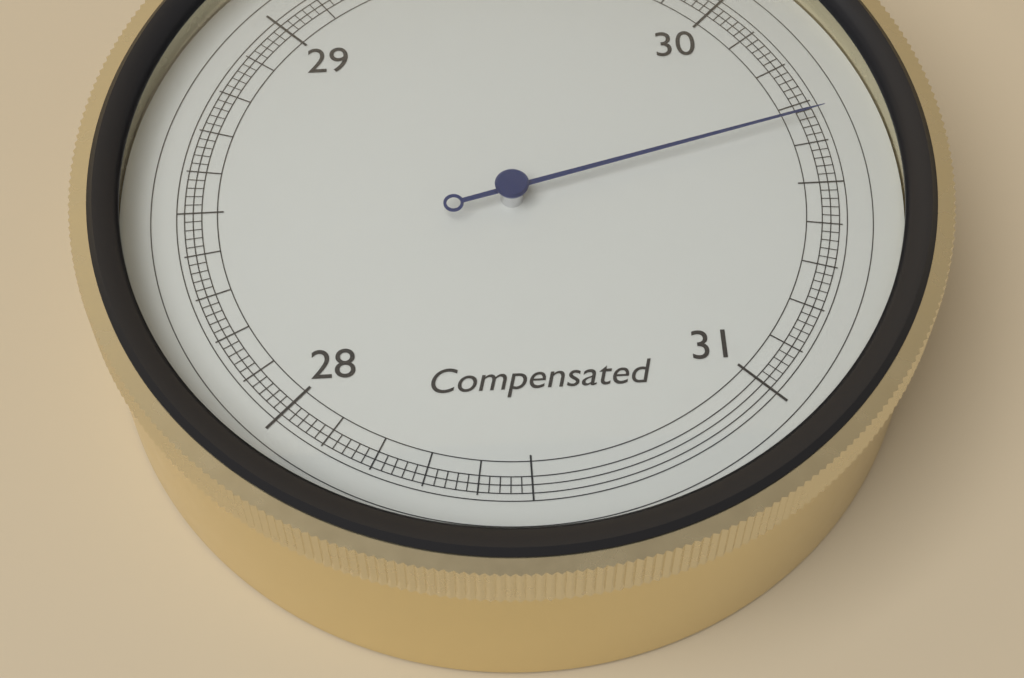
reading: 30.34 inHg
